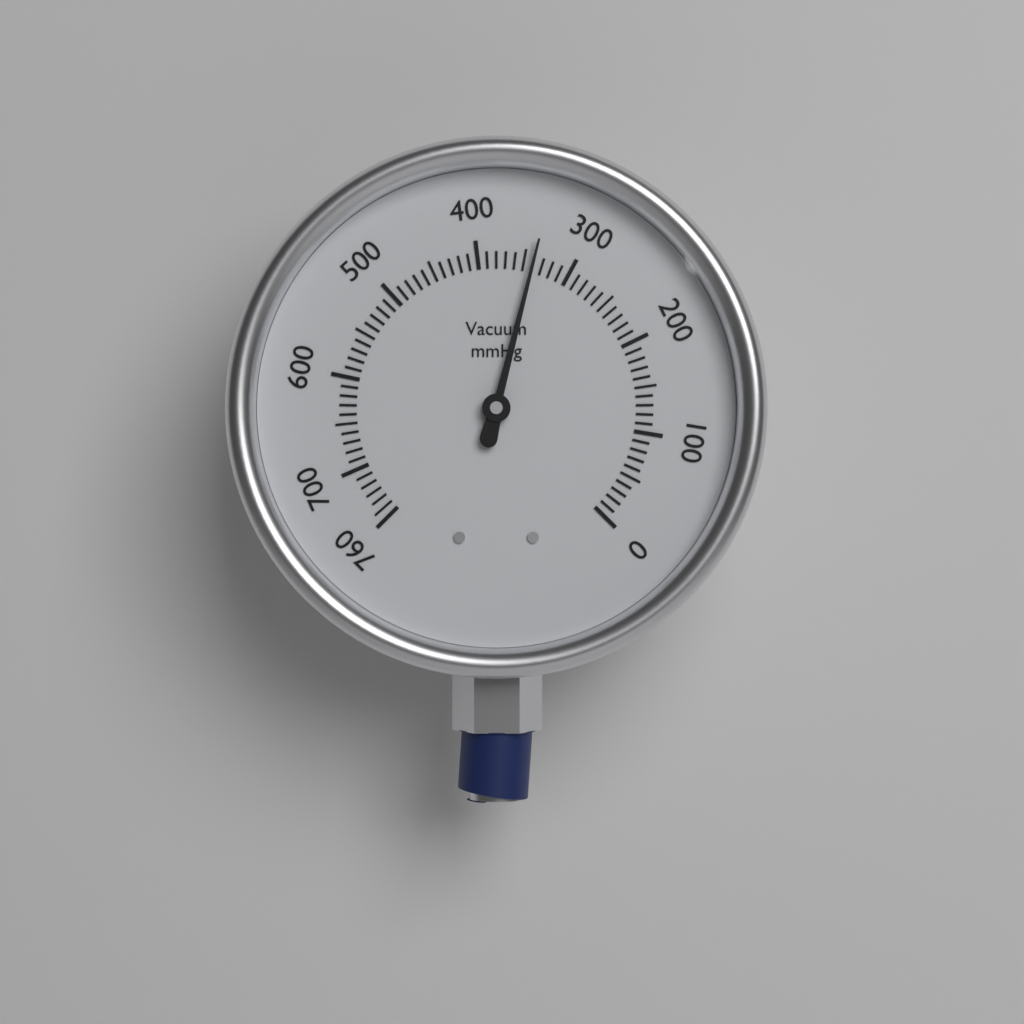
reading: 340 mmHg
